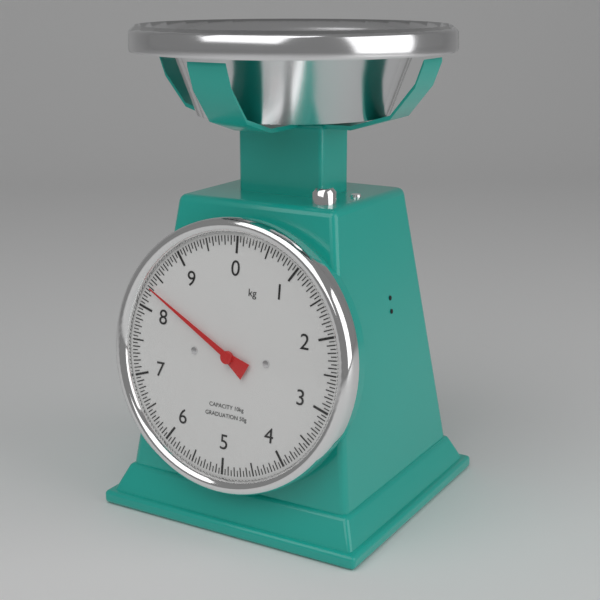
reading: 8.30 kg
